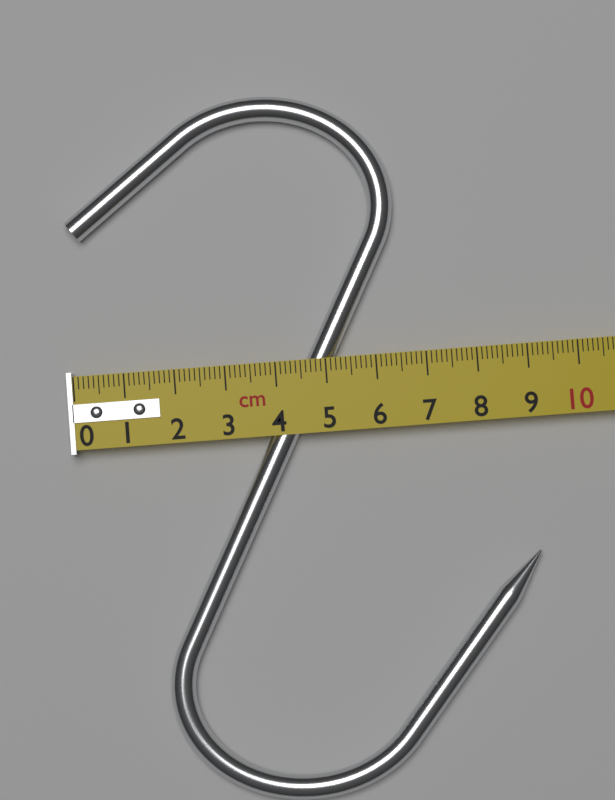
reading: 9.0 cm
